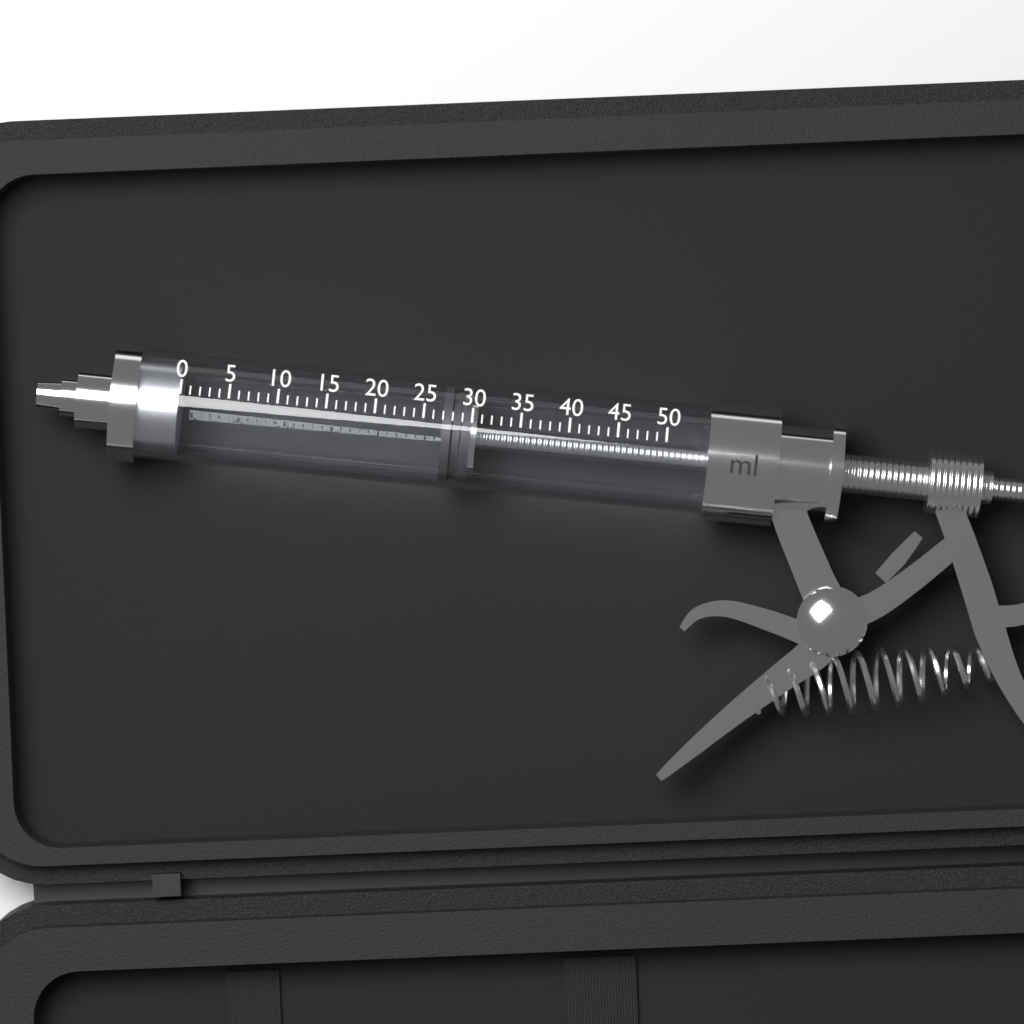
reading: 27 ml
